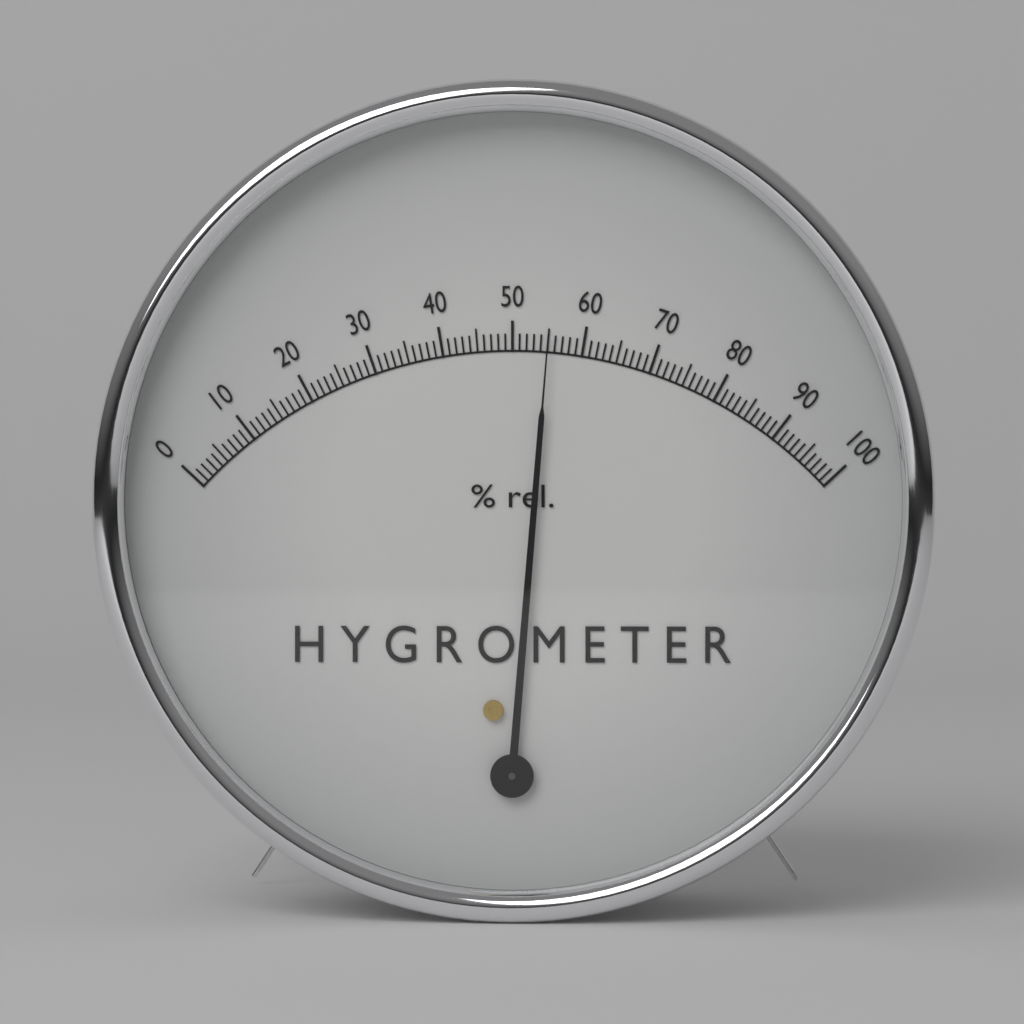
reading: 55 %
